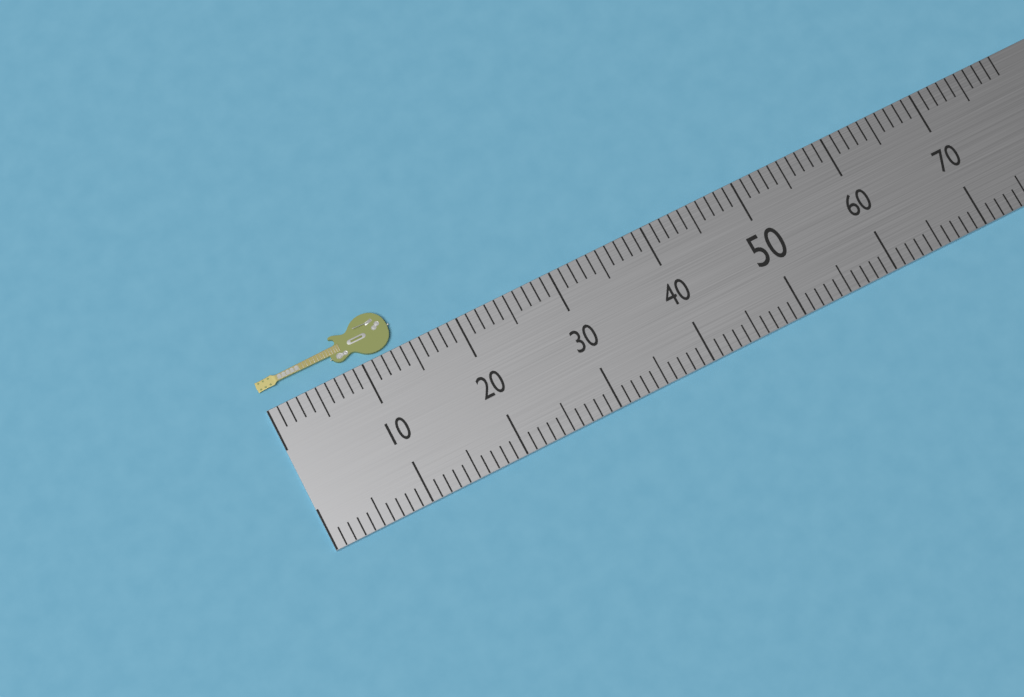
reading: 14 (no unit)
